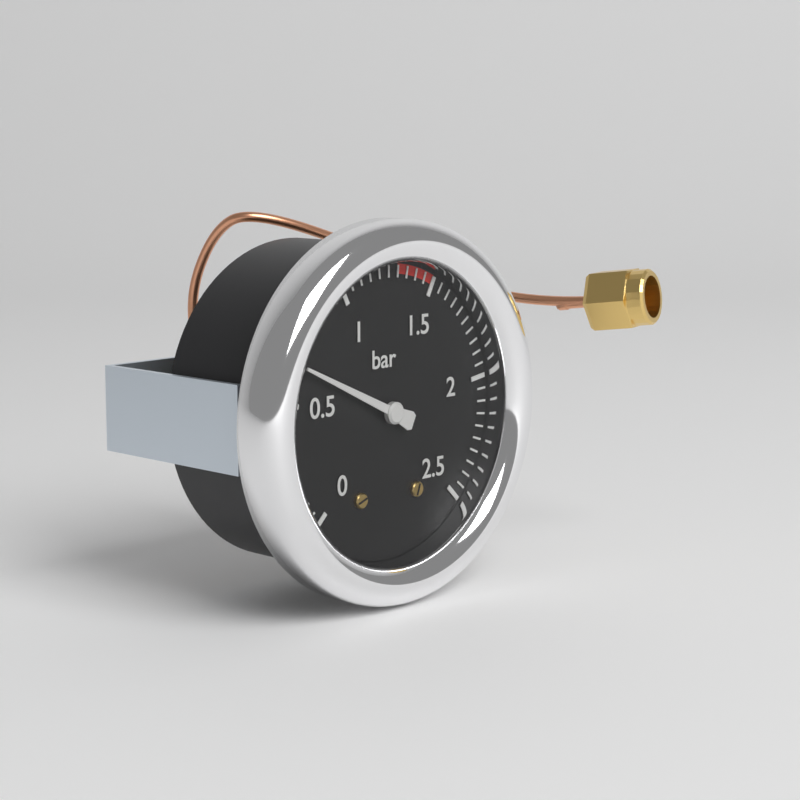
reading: 0.65 bar
